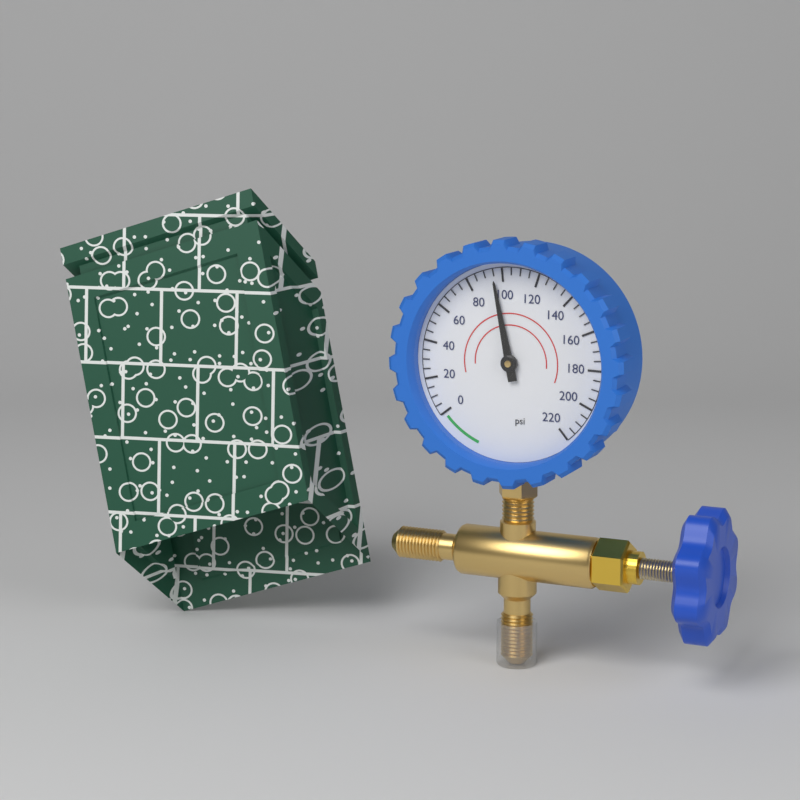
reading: 95 psi
